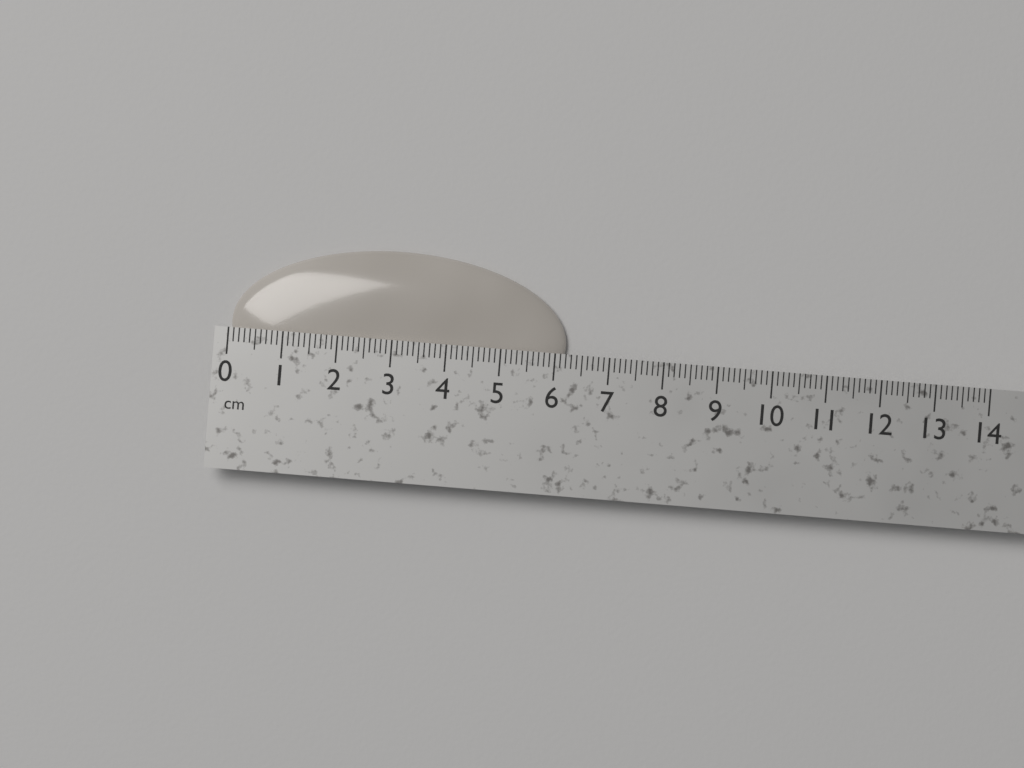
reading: 6.2 cm
